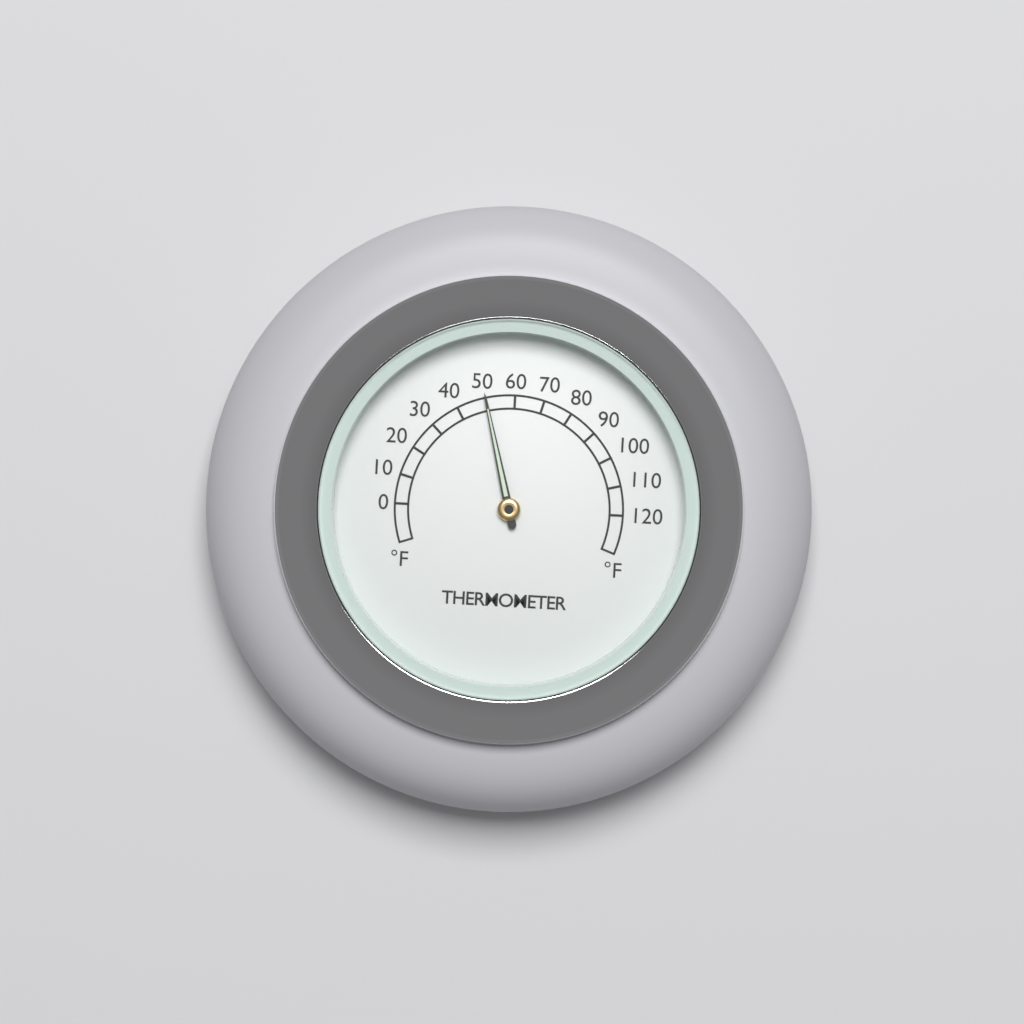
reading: 50 °F
